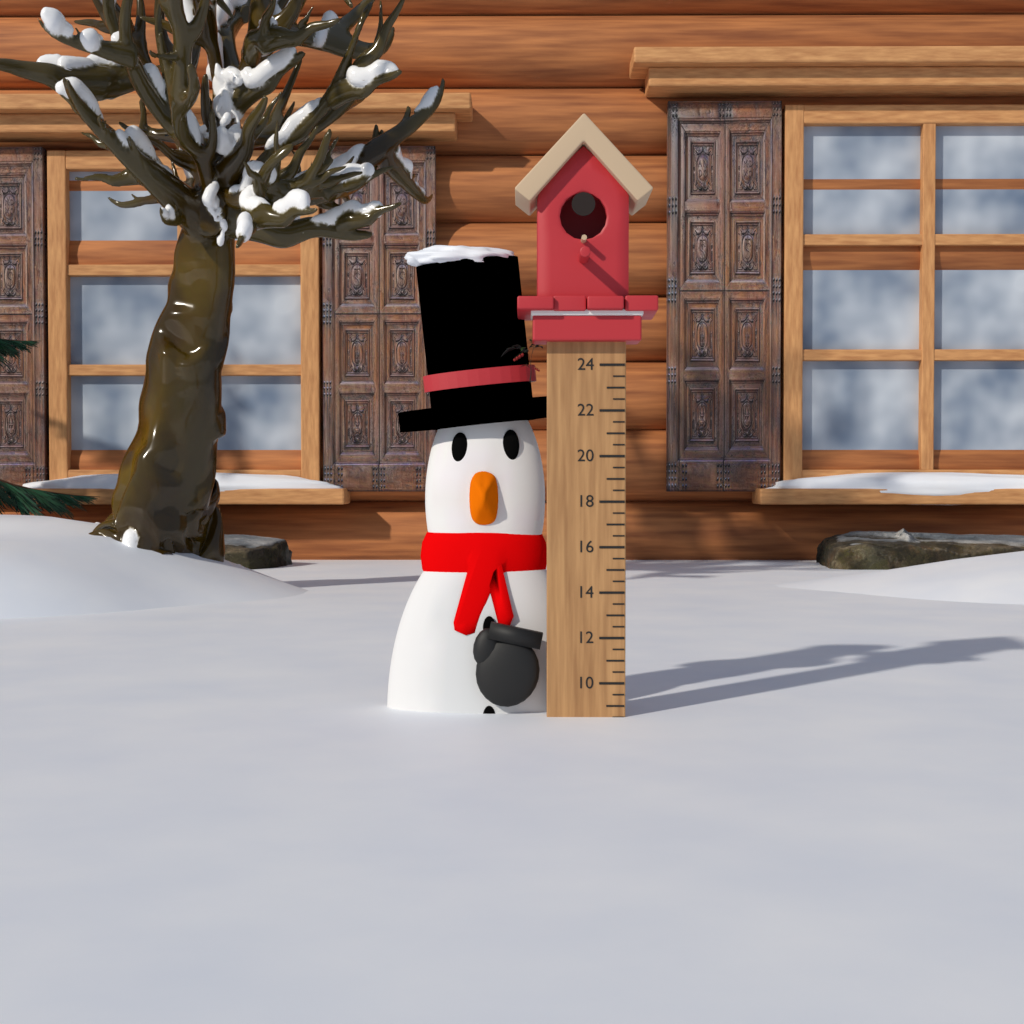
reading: 8.5 (no unit)
